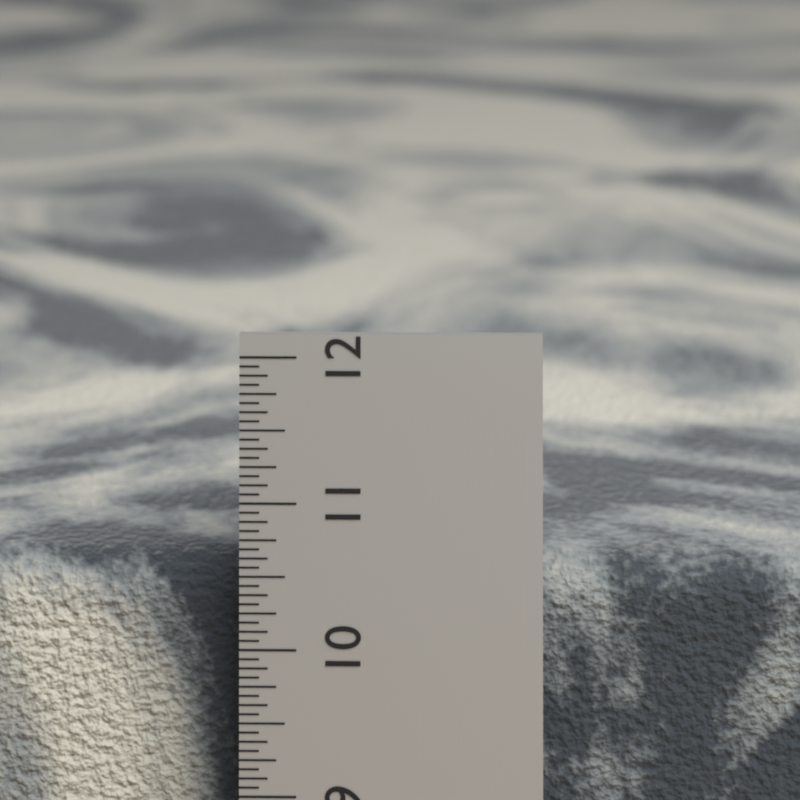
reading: 10.5000 in
